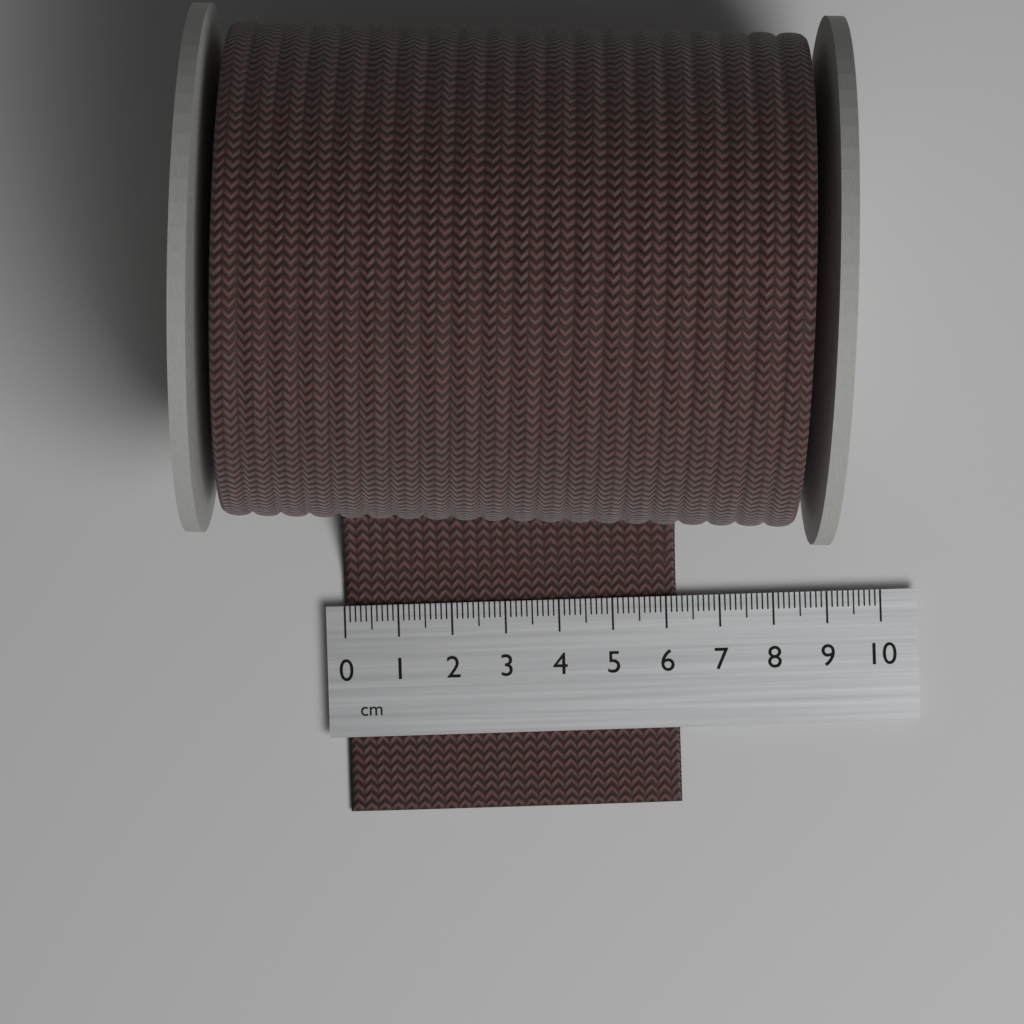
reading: 6.2 cm
